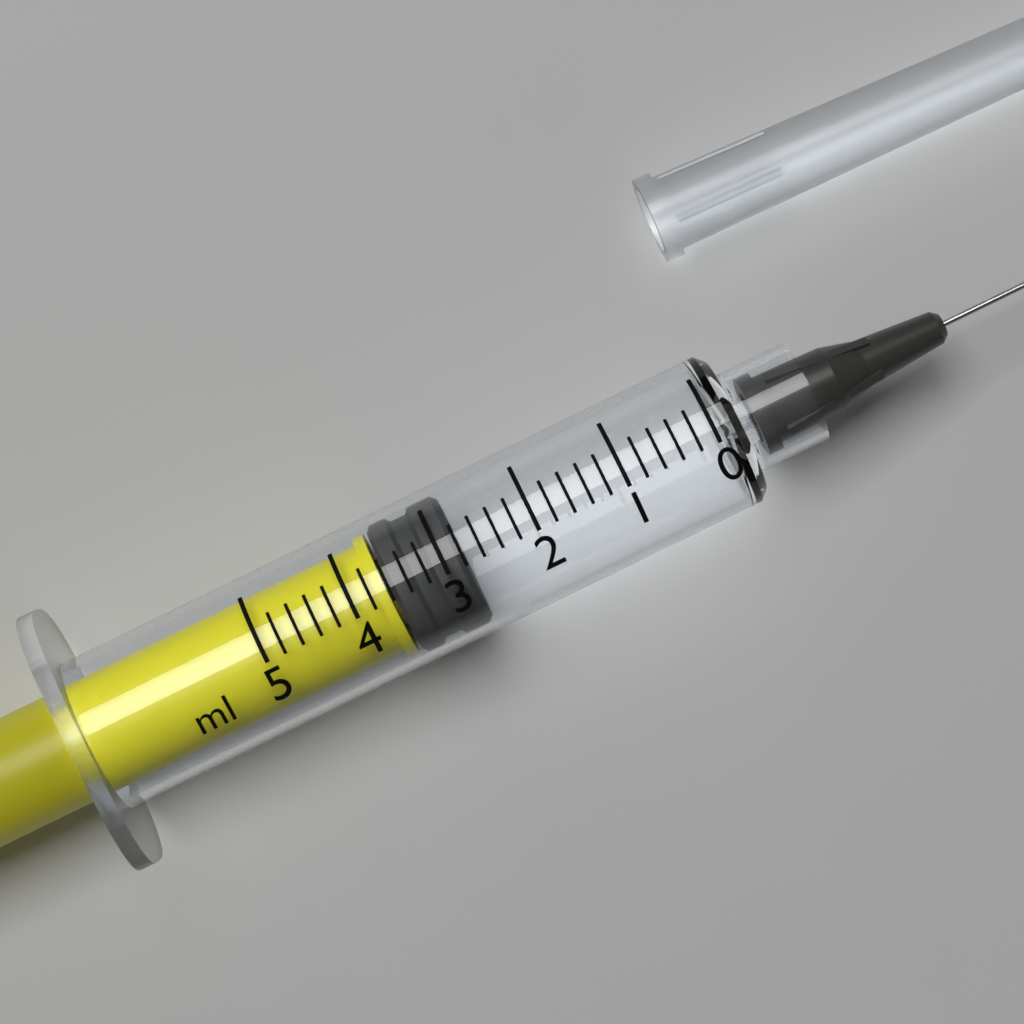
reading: 2.8 ml
